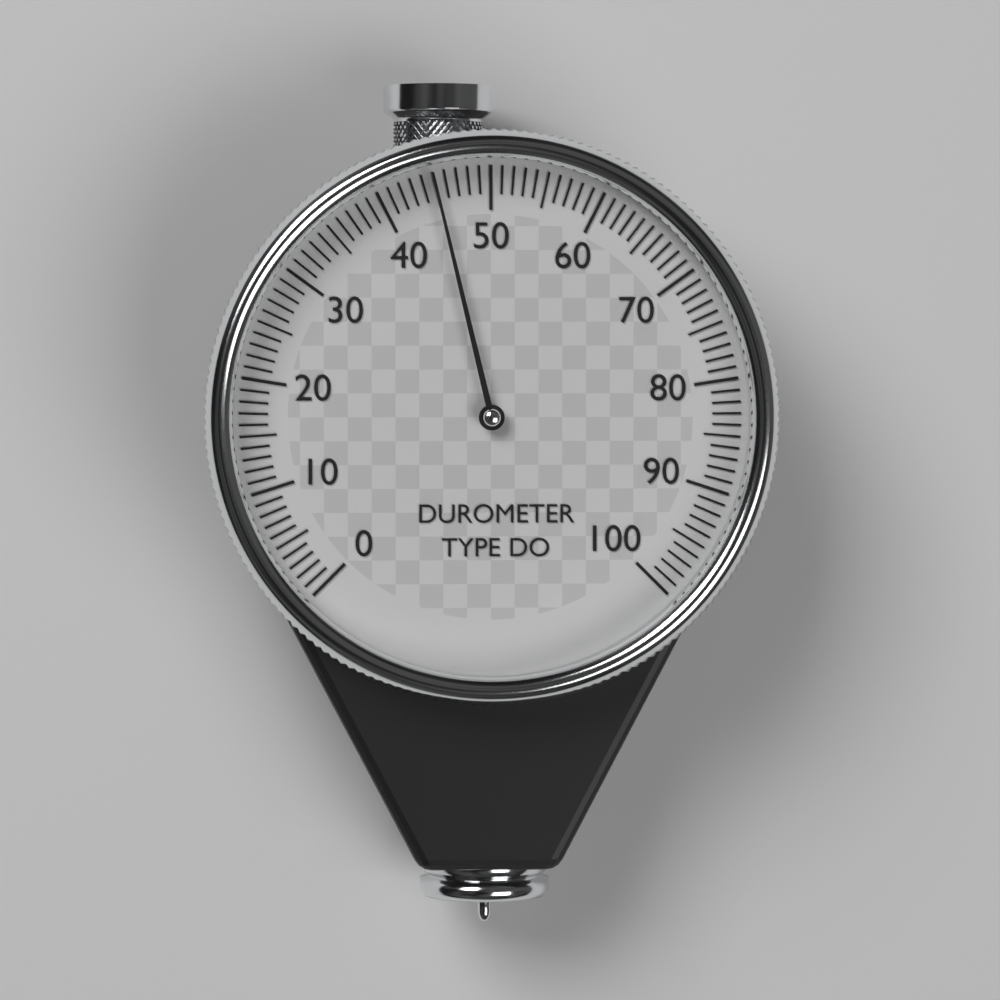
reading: 45 (no unit)
